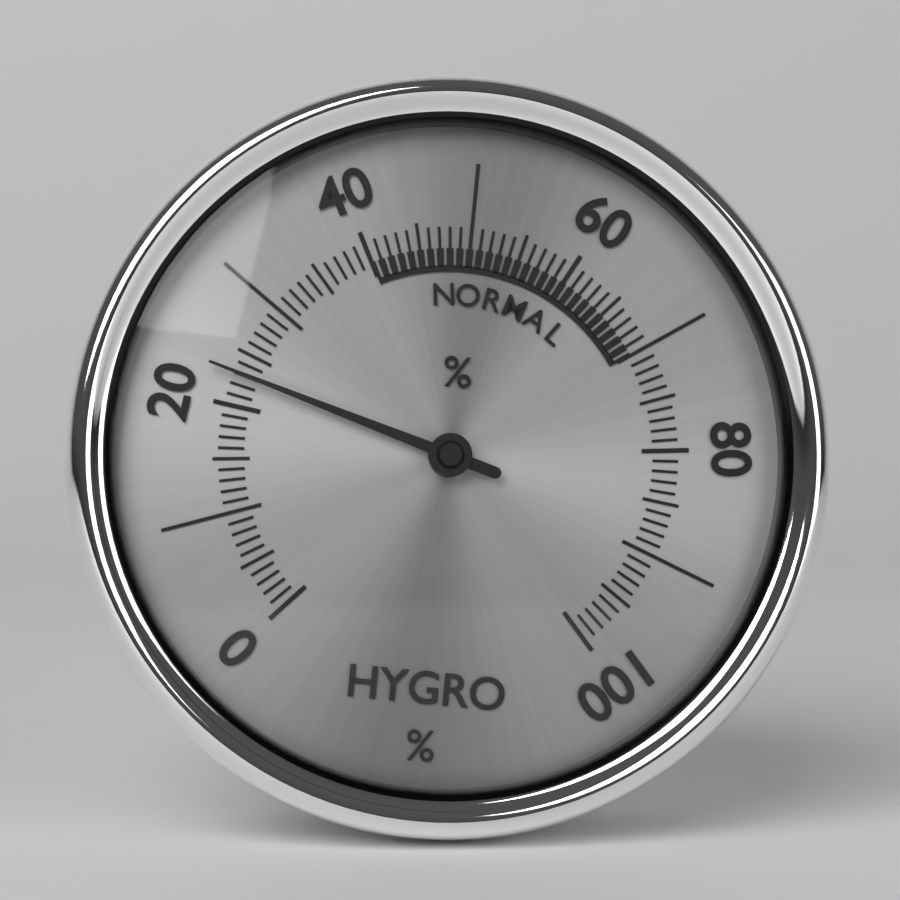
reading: 23 %
